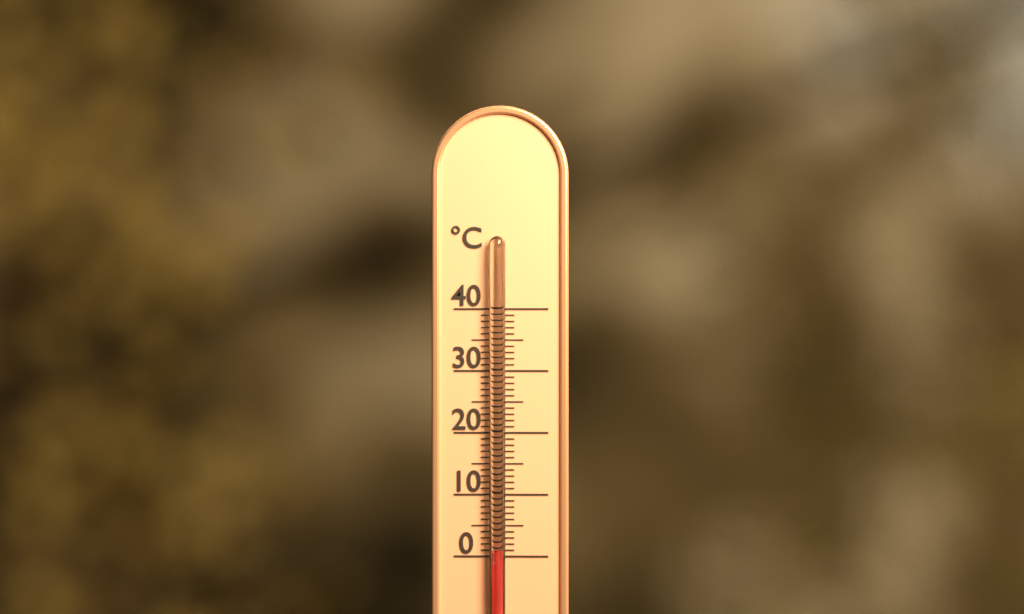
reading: 1 °C
